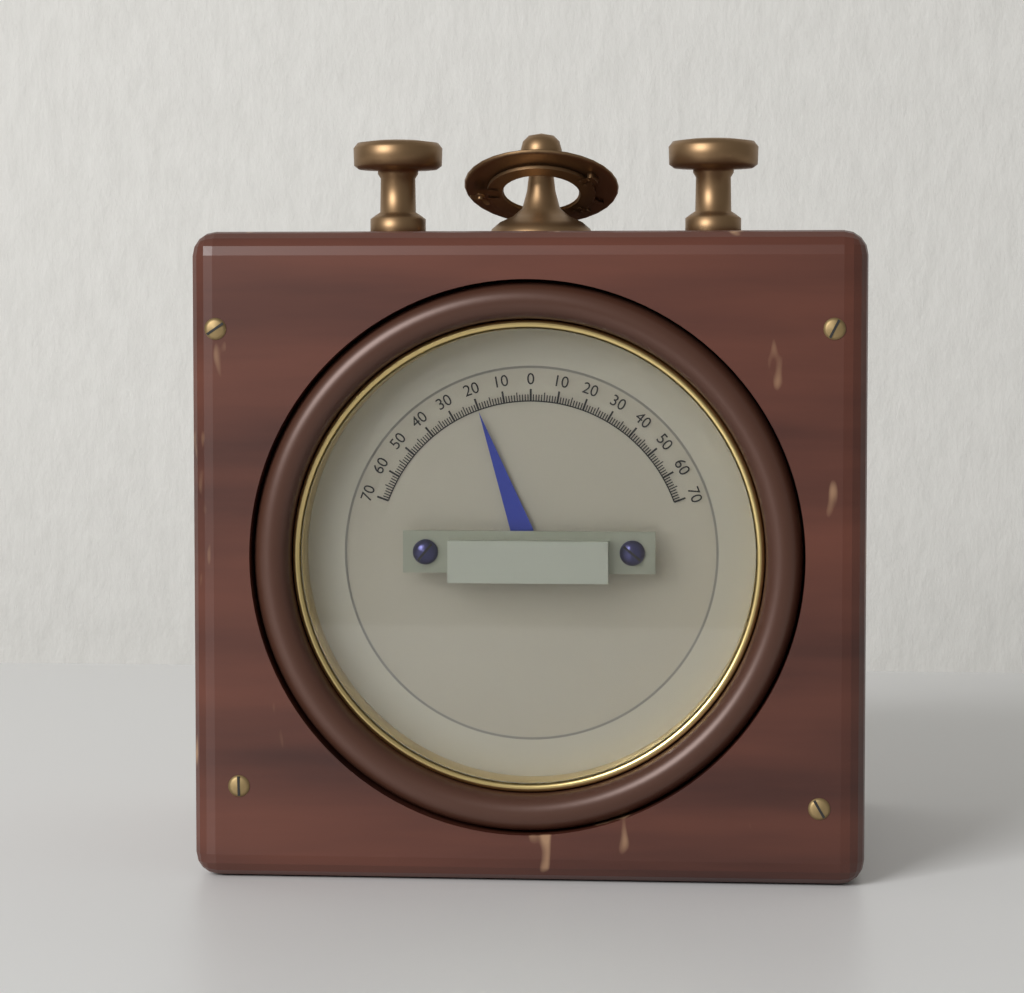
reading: -20 (no unit)
